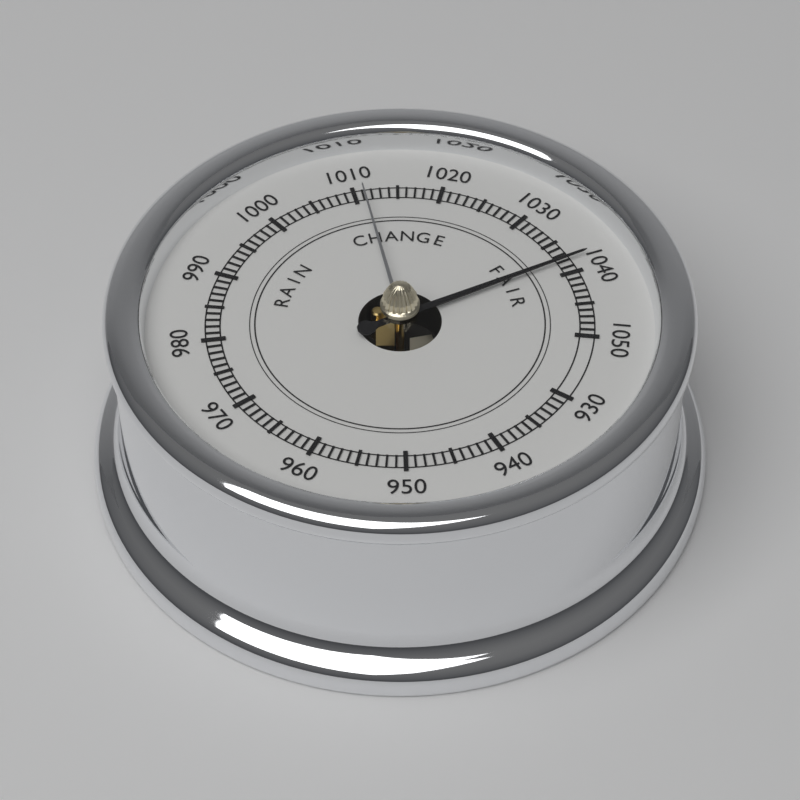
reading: 1038 (no unit)
